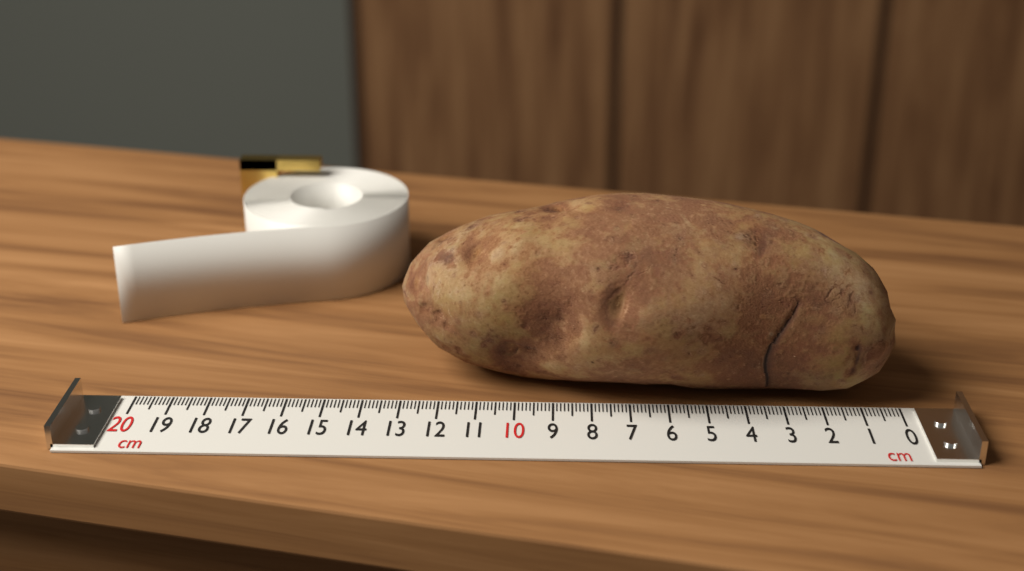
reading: 13.1 cm
